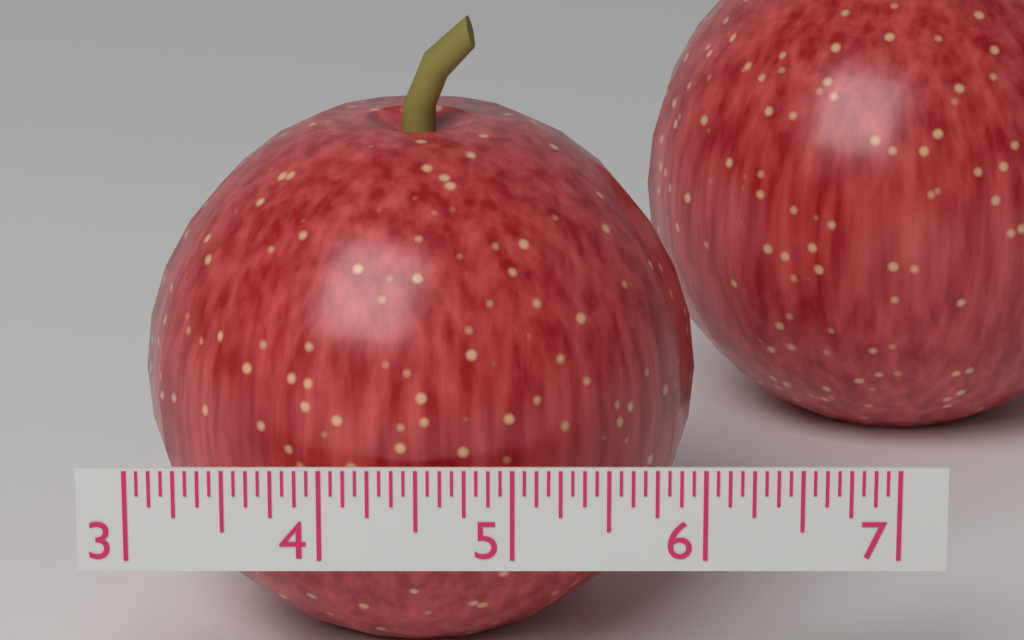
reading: 6.0000 (no unit)
